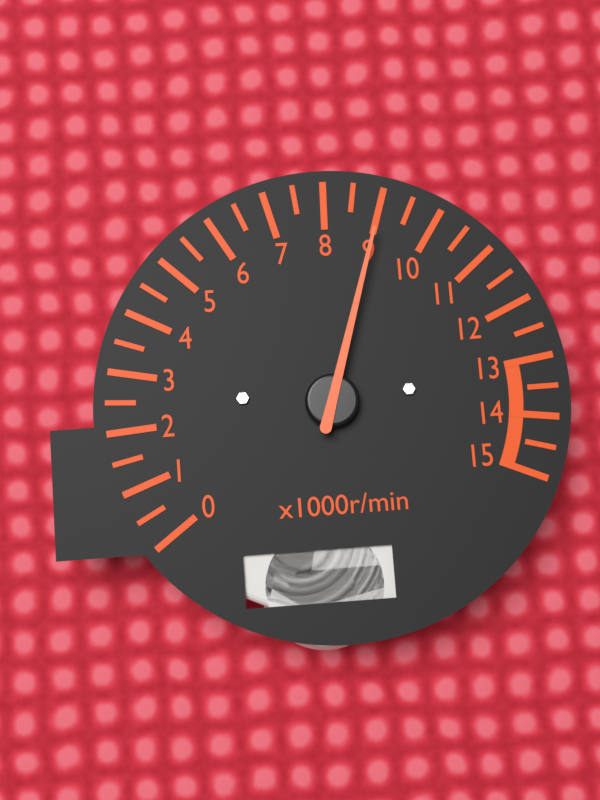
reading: 9.0 x1000r/min
